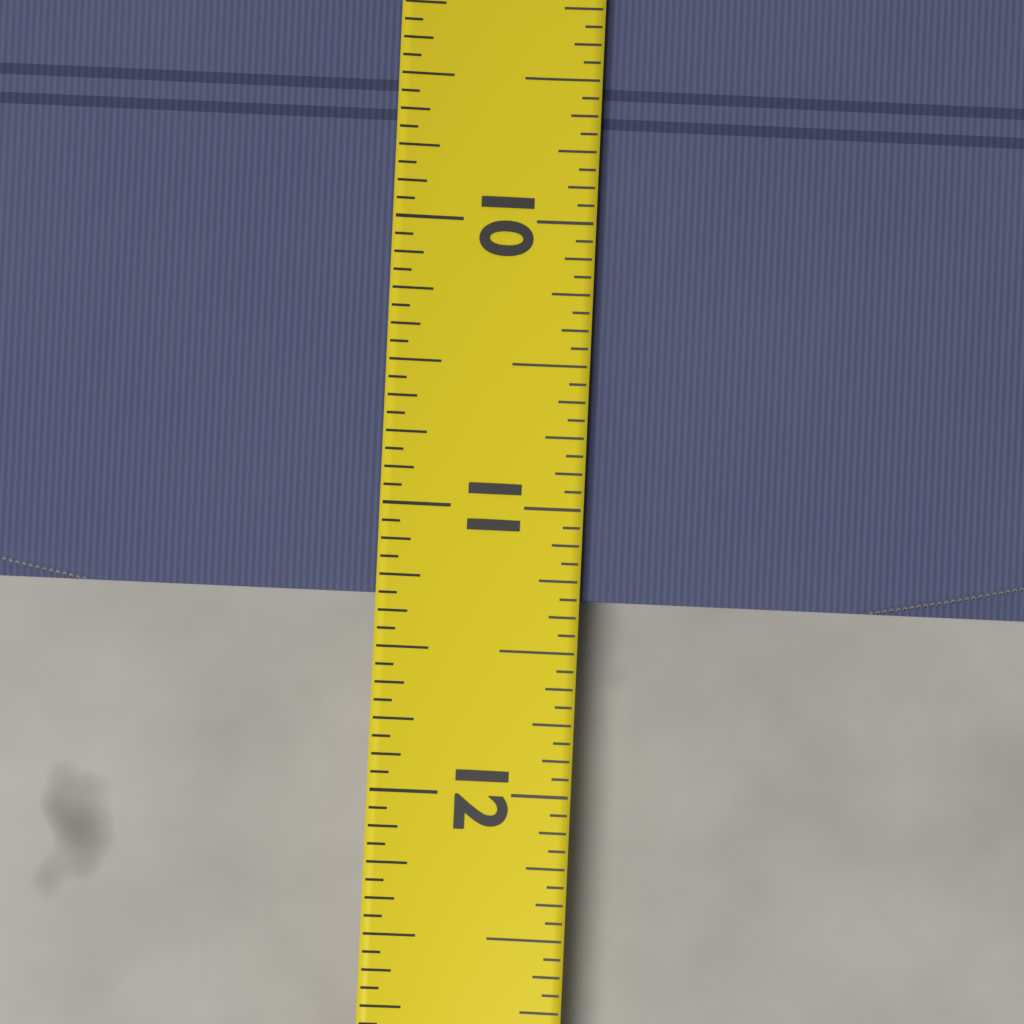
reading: 11.3125 (no unit)
